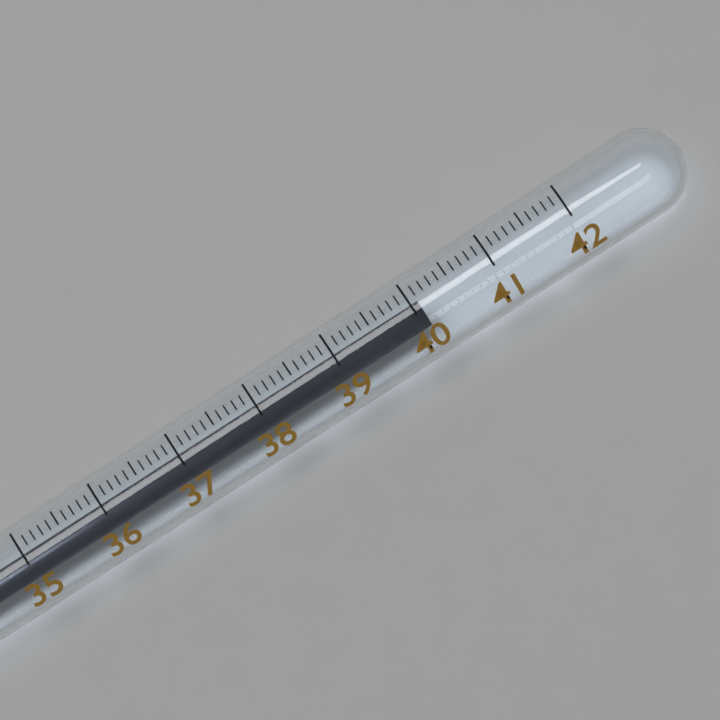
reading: 40.1 (no unit)
